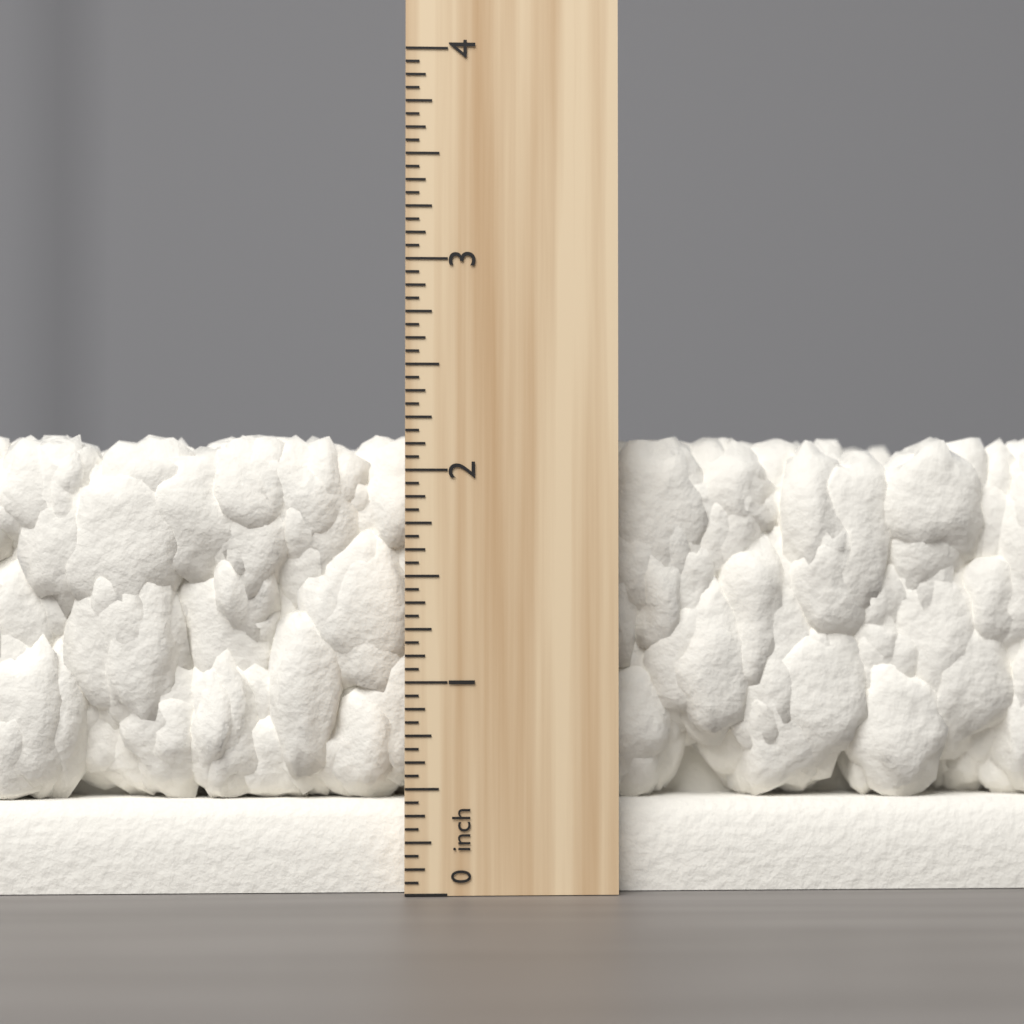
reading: 2.1875 inch
